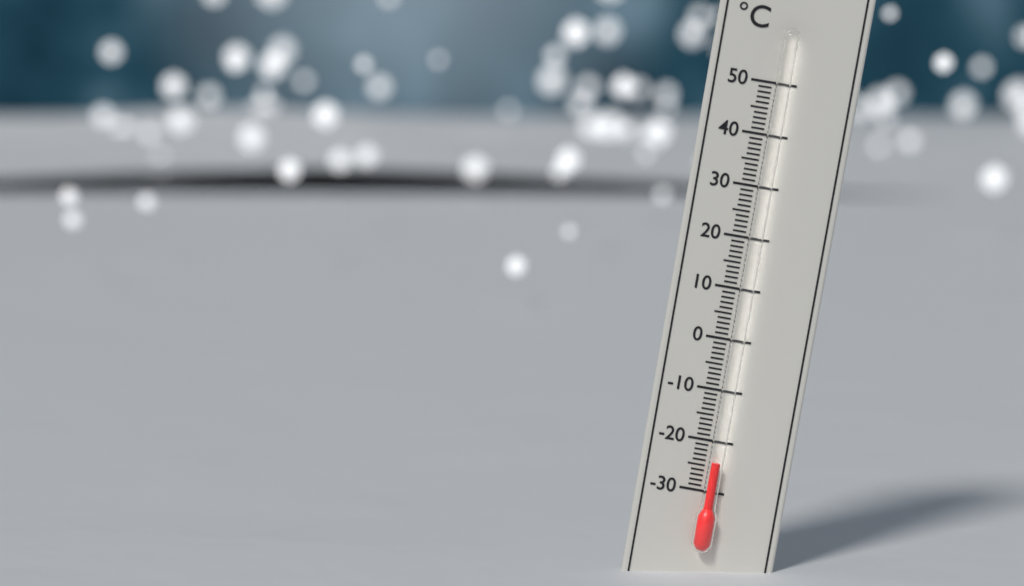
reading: -24 °C
